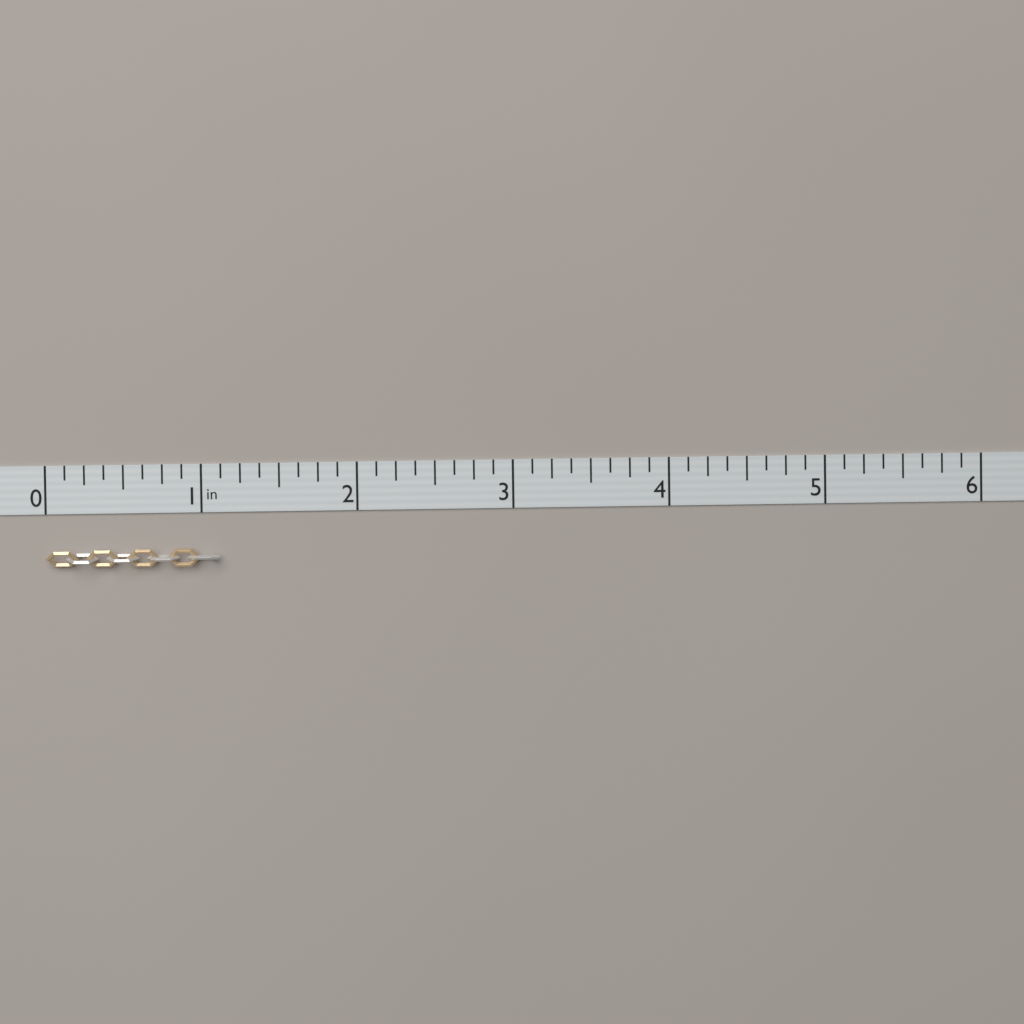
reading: 1.125 in
